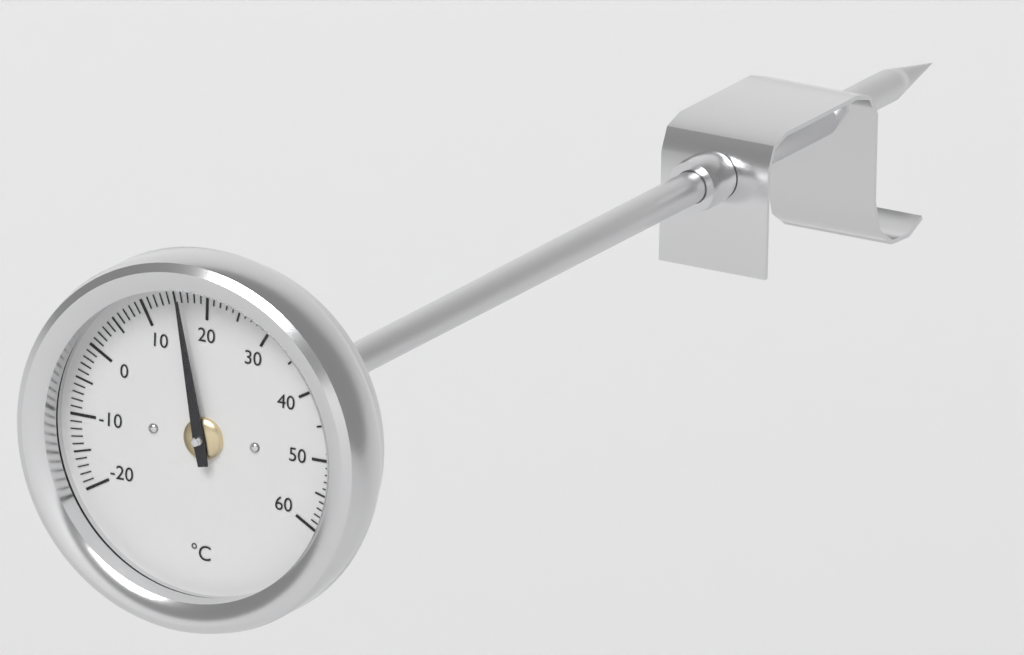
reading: 16 °C
